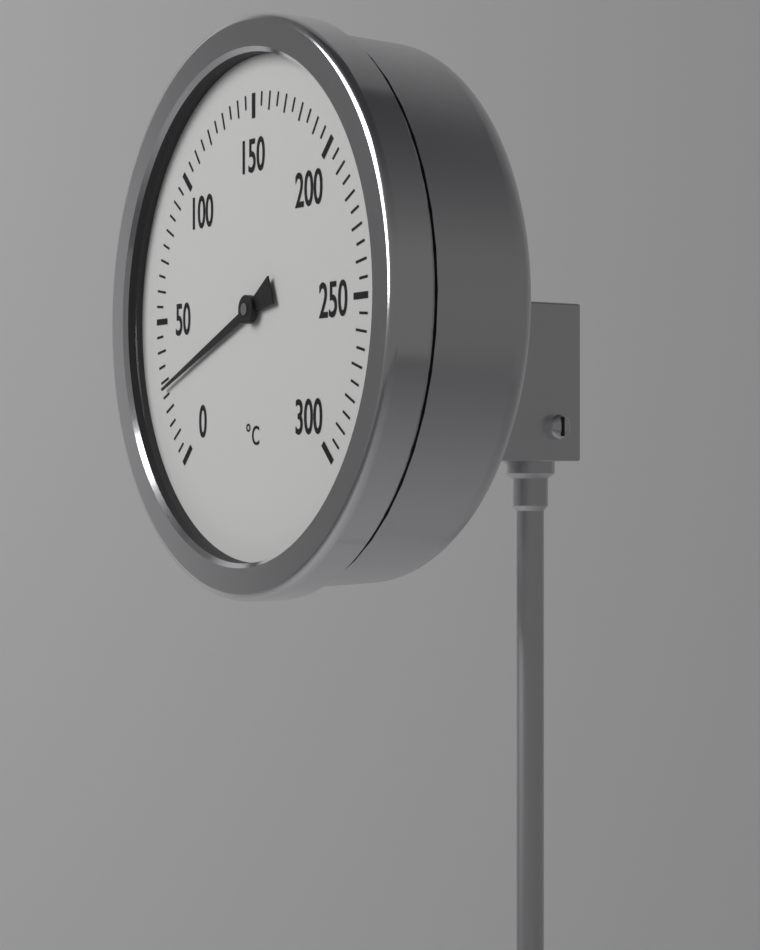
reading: 27 °C
